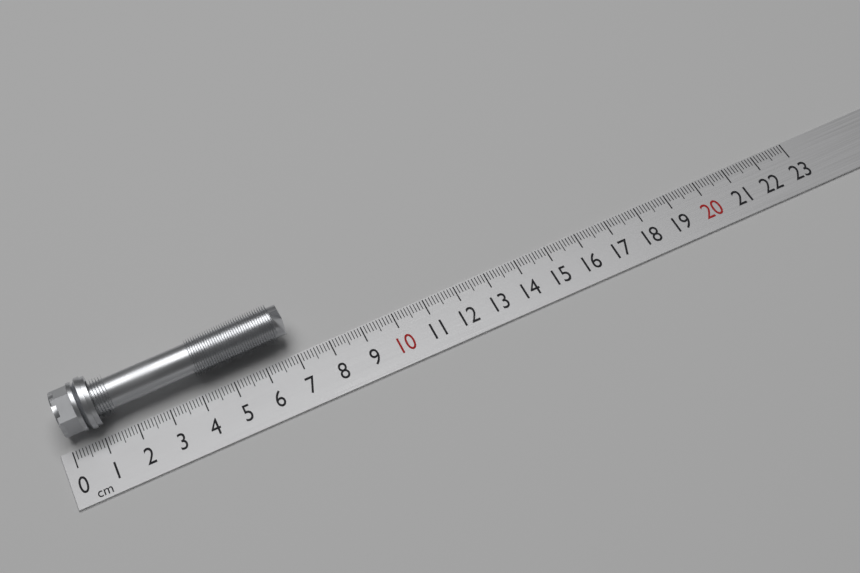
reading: 7.0 cm
